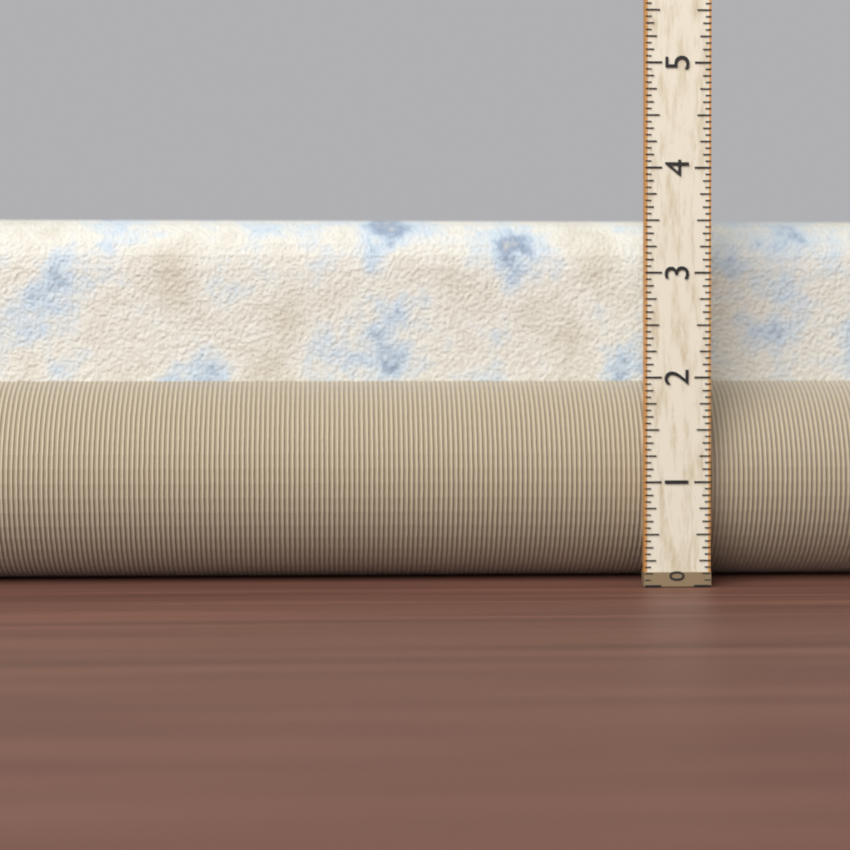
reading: 3.5625 (no unit)
